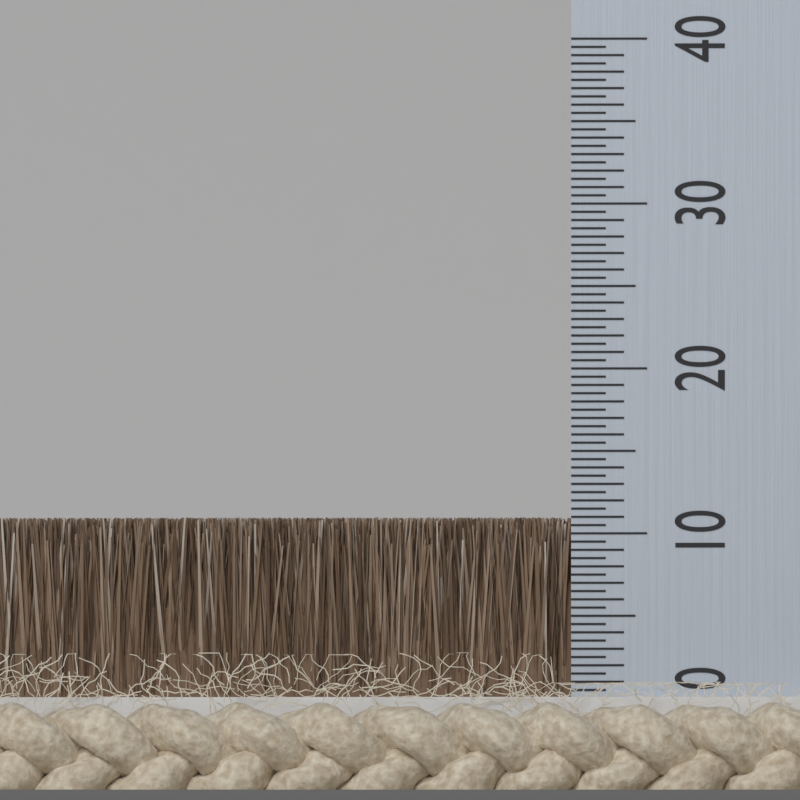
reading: 11.0 (no unit)
